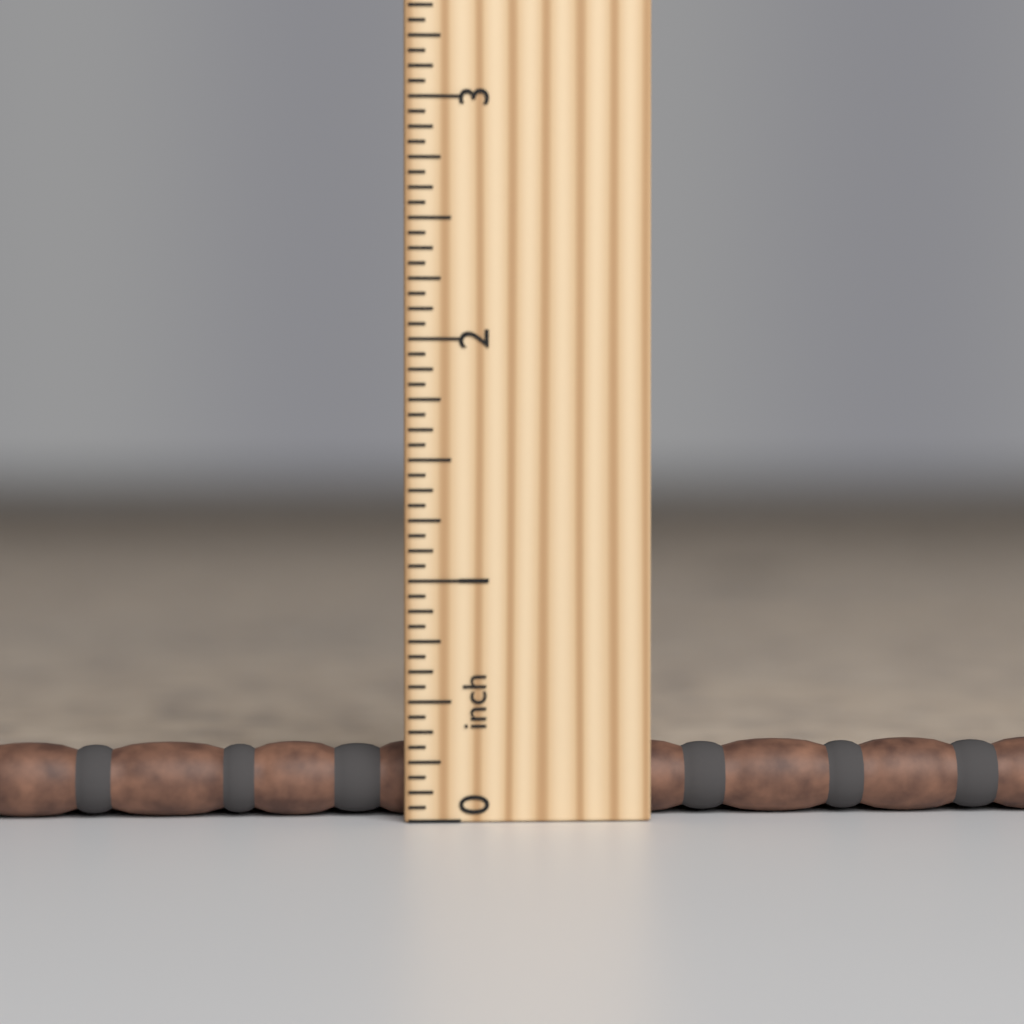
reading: 0.3125 inch
